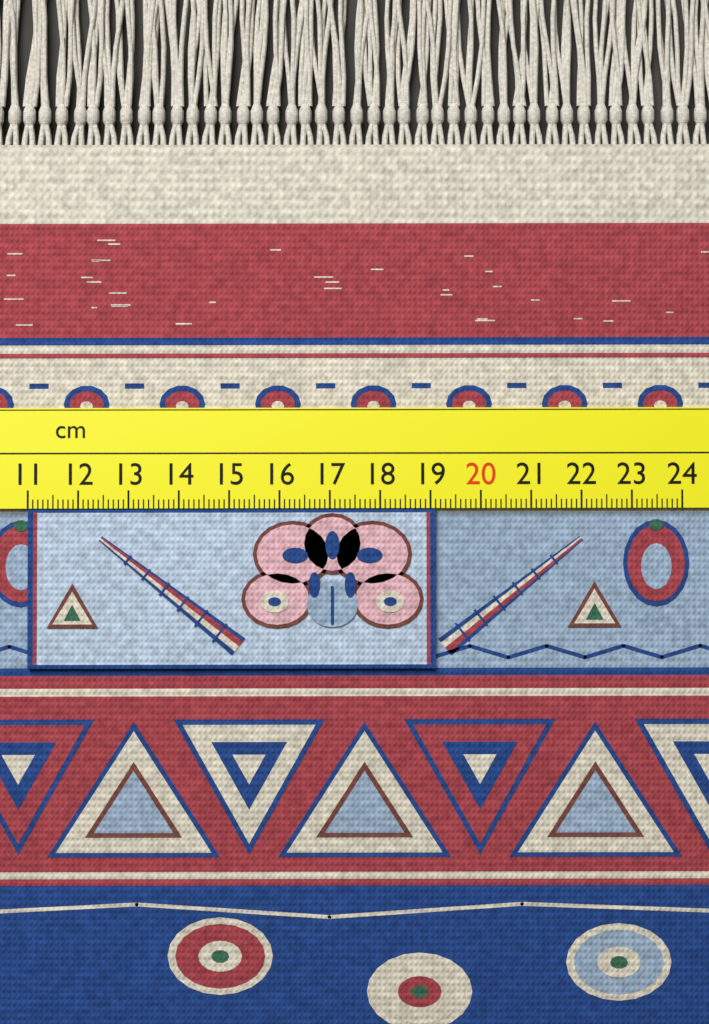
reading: 19.1 cm
